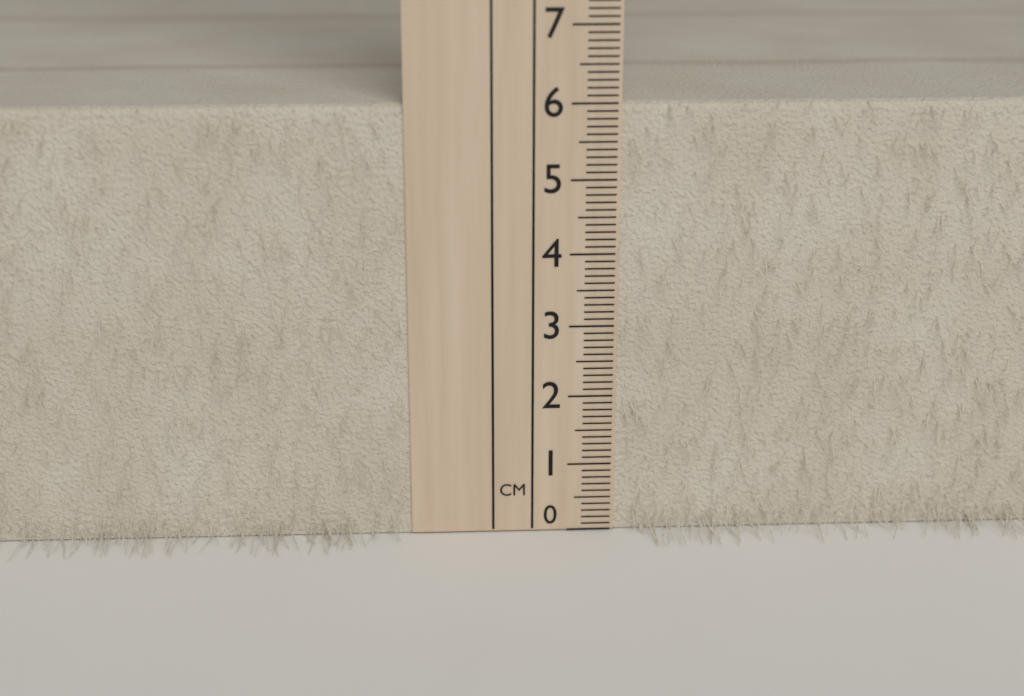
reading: 6.0 cm
